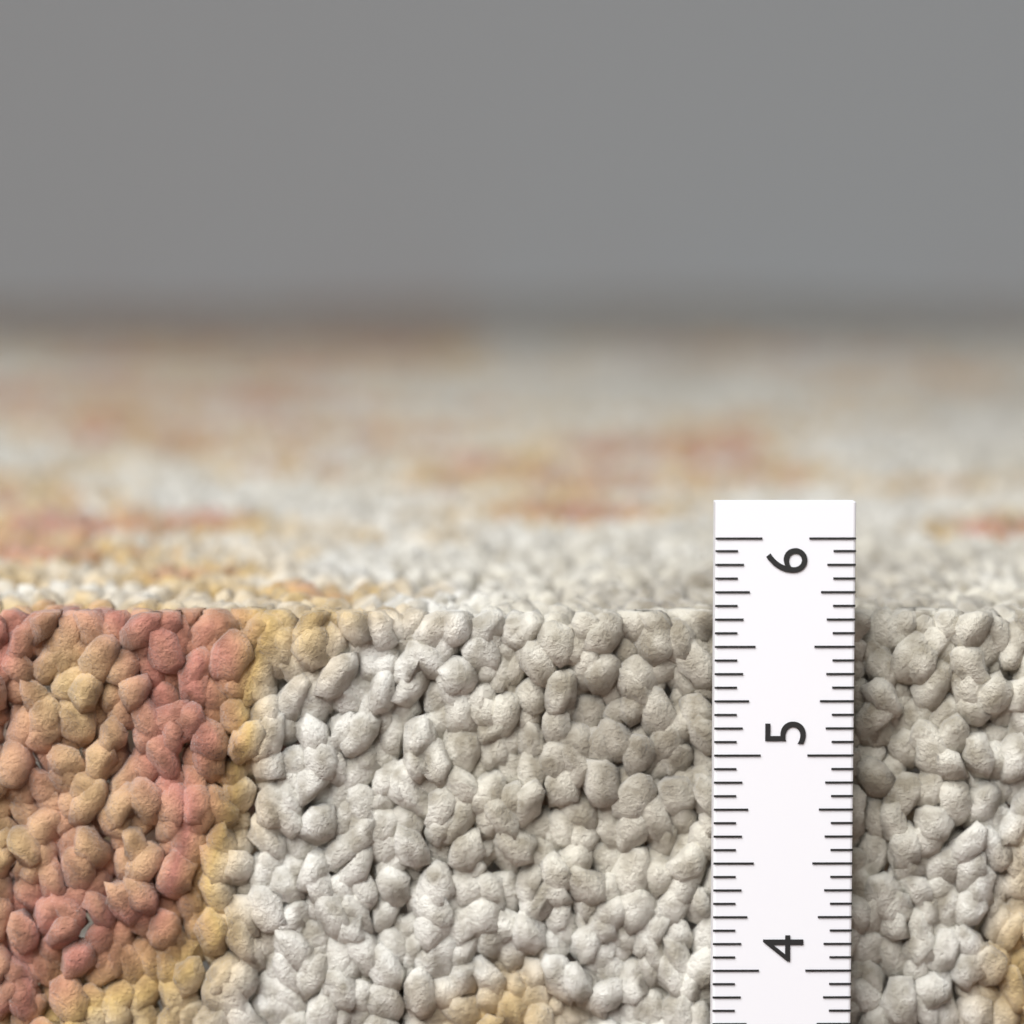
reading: 5.6250 in
